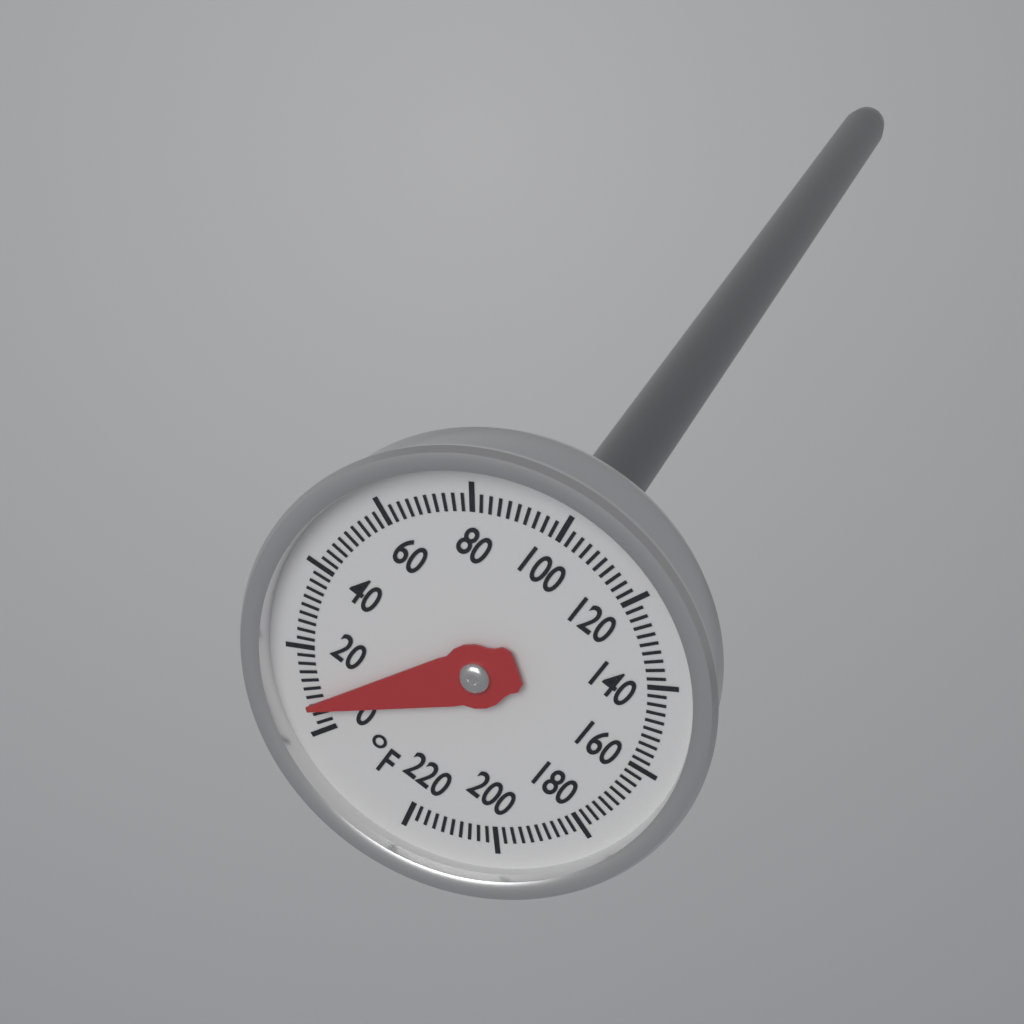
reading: 6 °F
